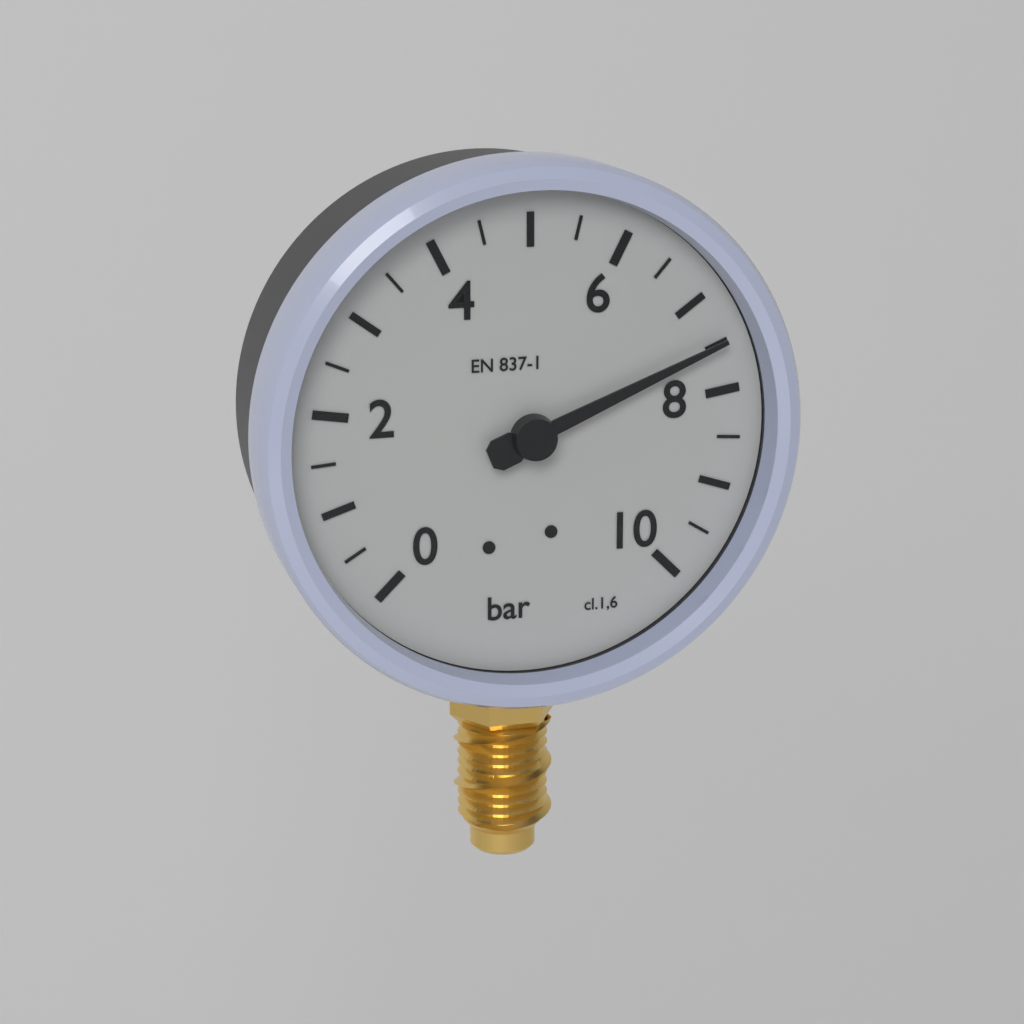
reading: 7.5 bar
